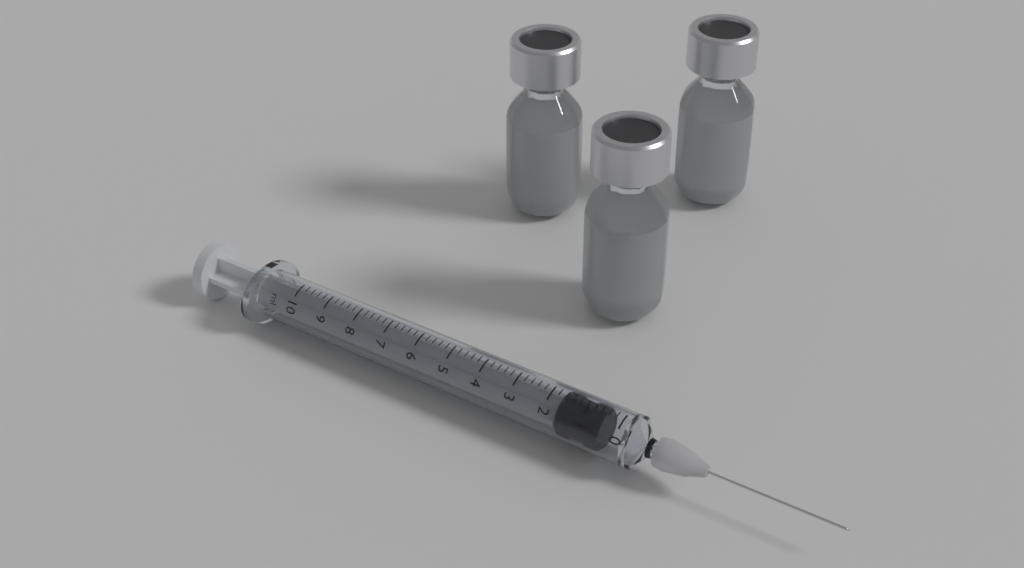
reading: 0.5 ml
